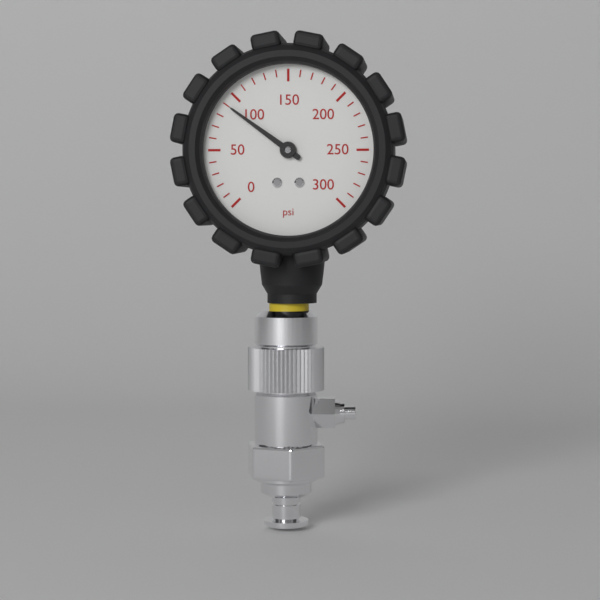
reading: 90 psi
